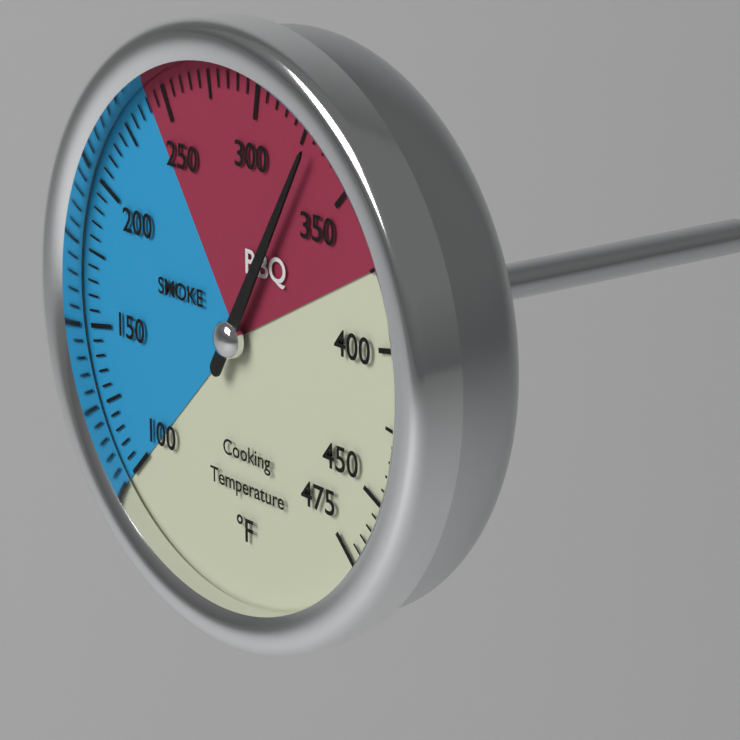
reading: 330 °F
